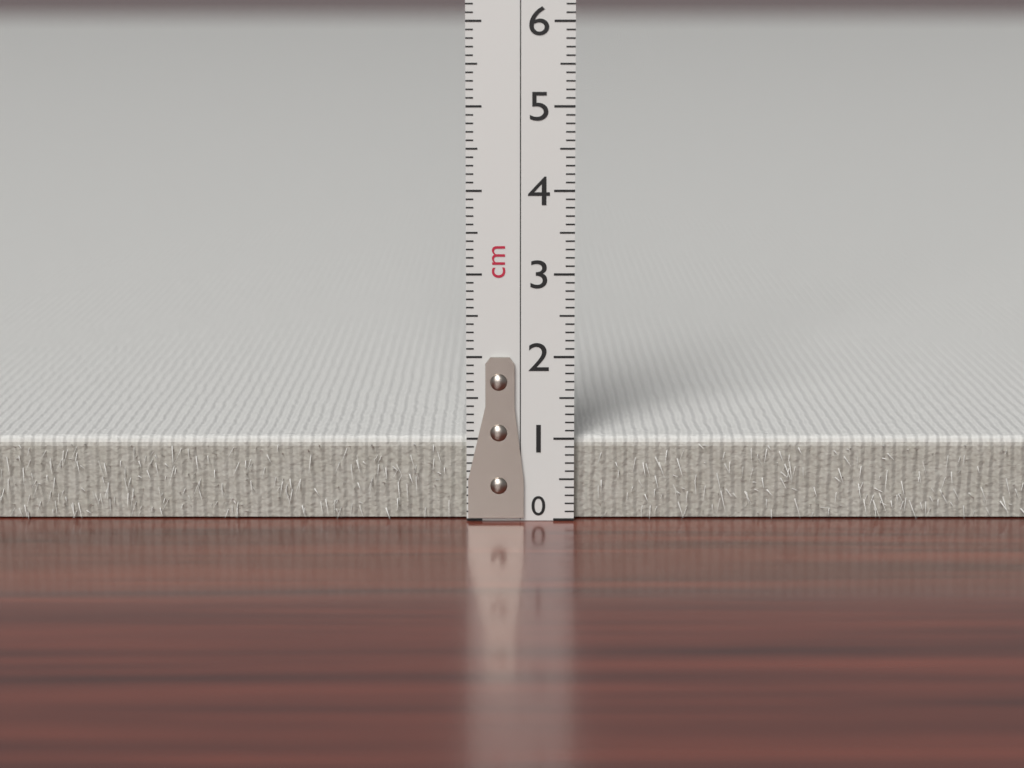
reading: 1.0 cm
